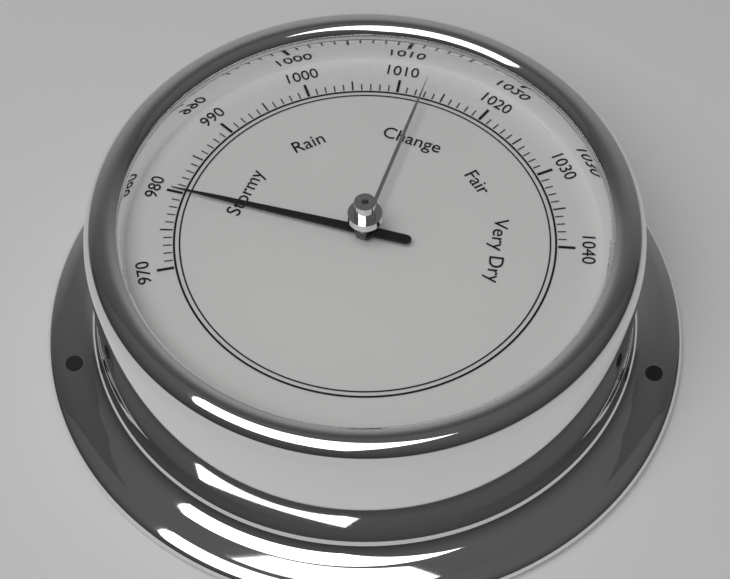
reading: 980 (no unit)
